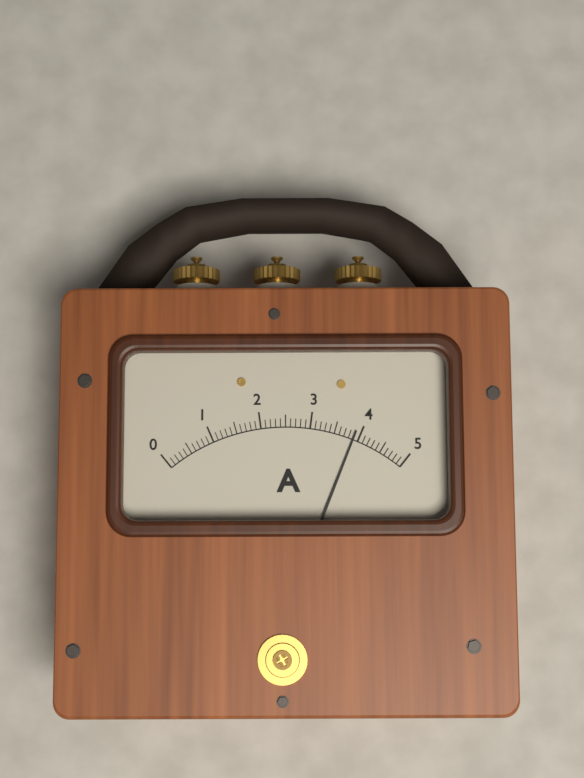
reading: 3.9 A
